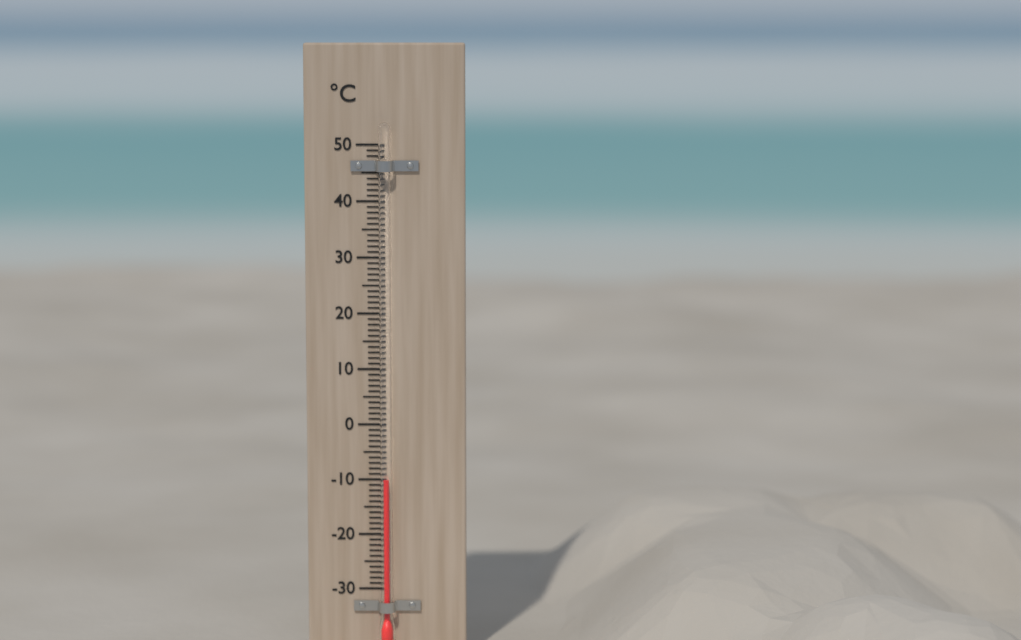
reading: -10 °C
